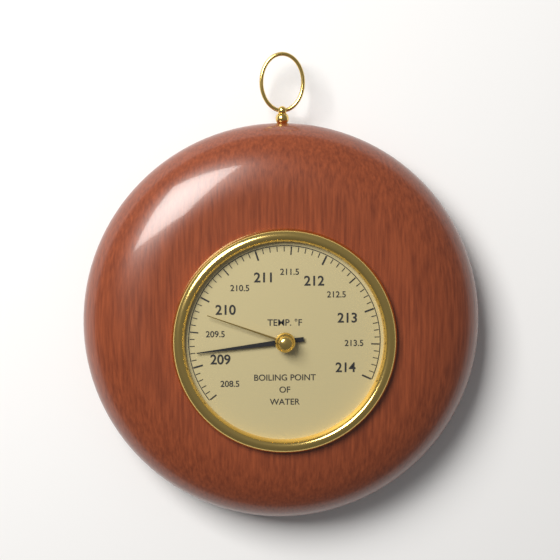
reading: 209.2 °F
